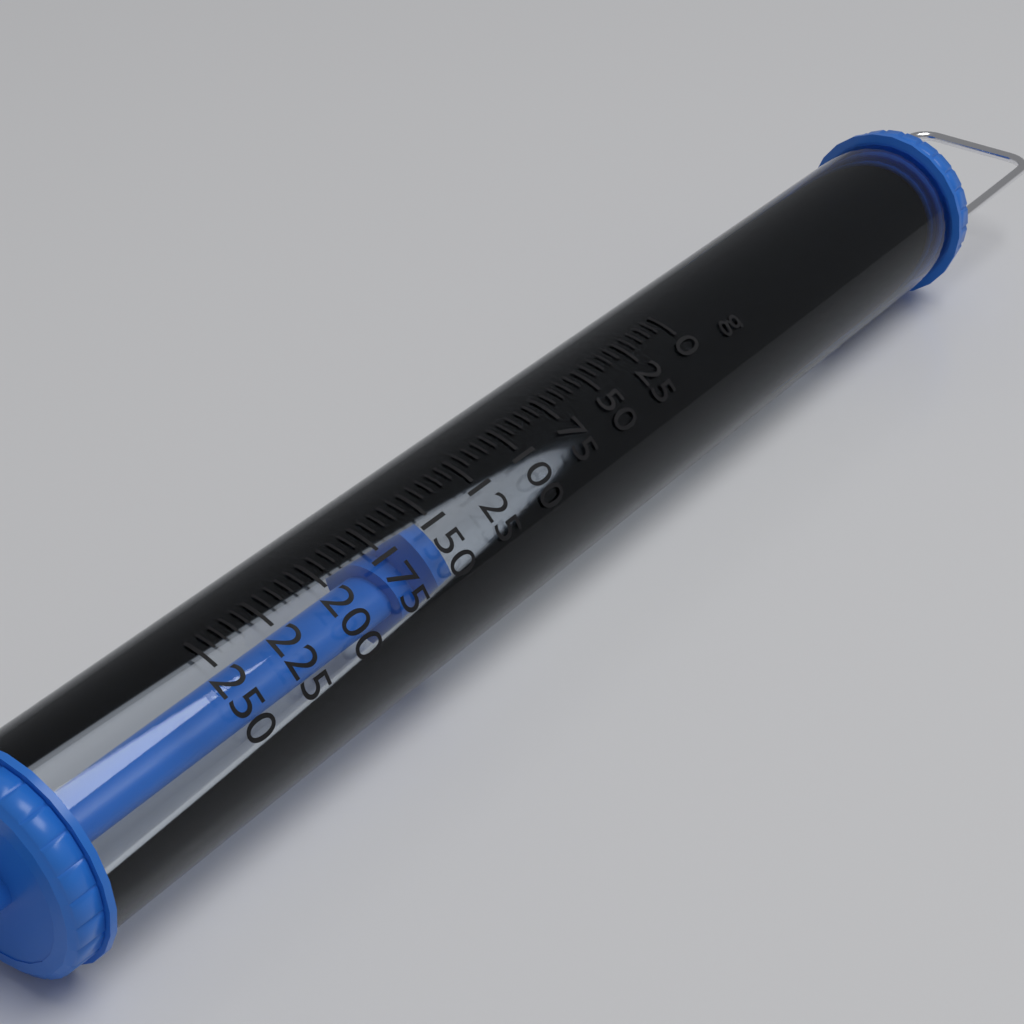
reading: 150 g
